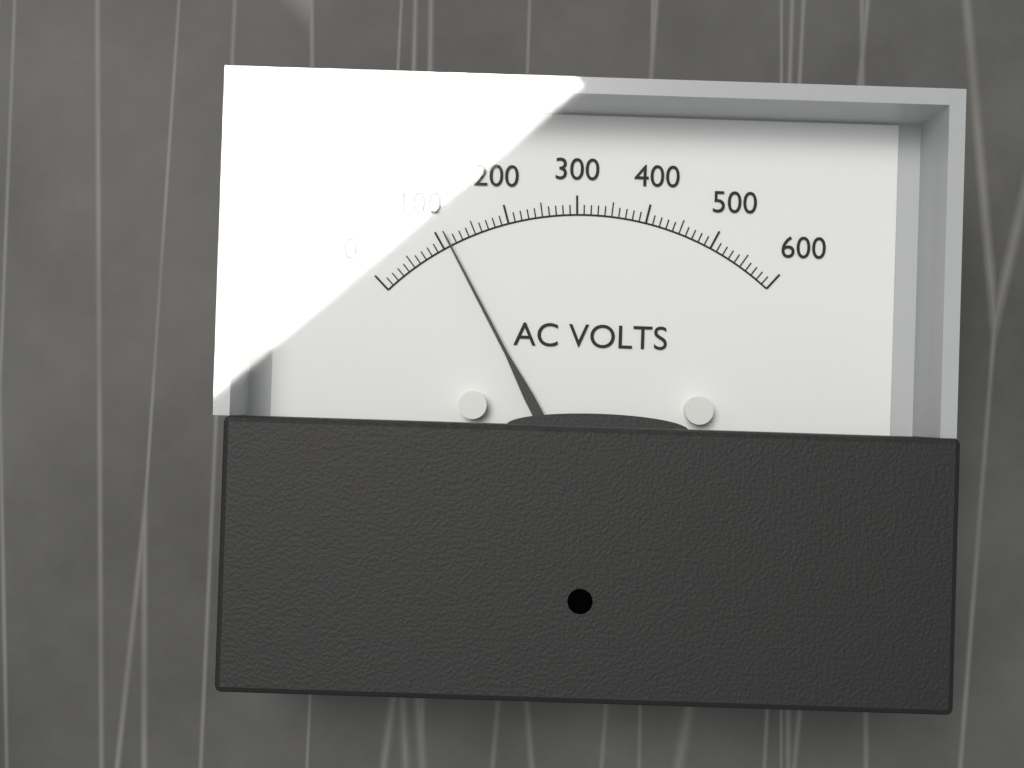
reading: 110 V
